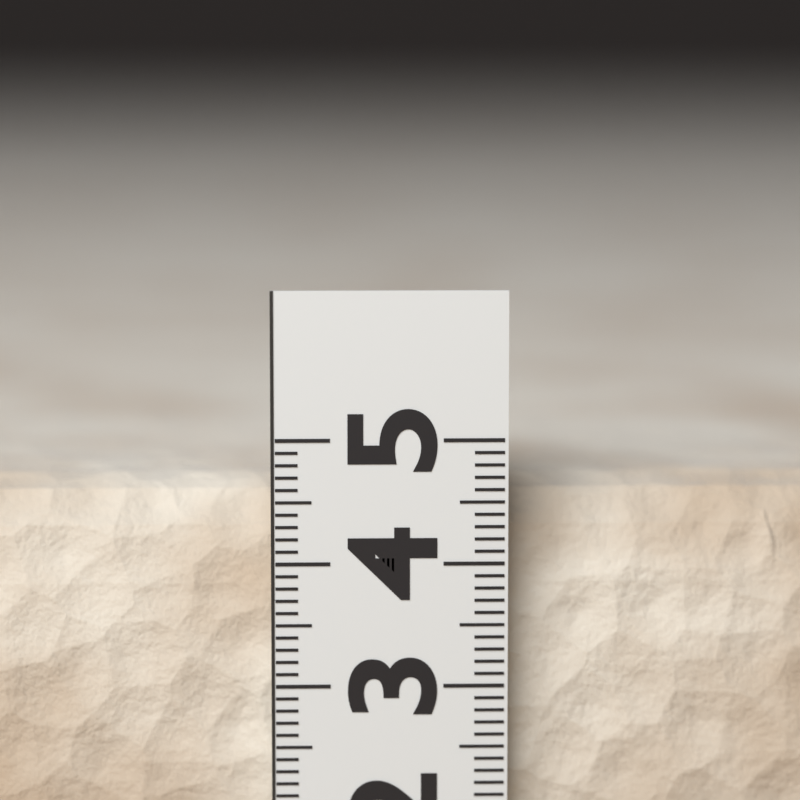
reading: 4.6 (no unit)
